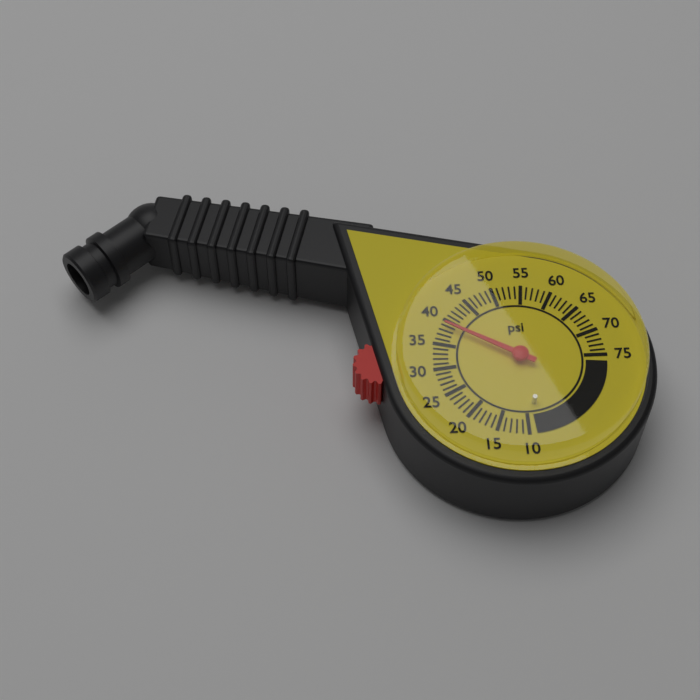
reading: 39 psi
